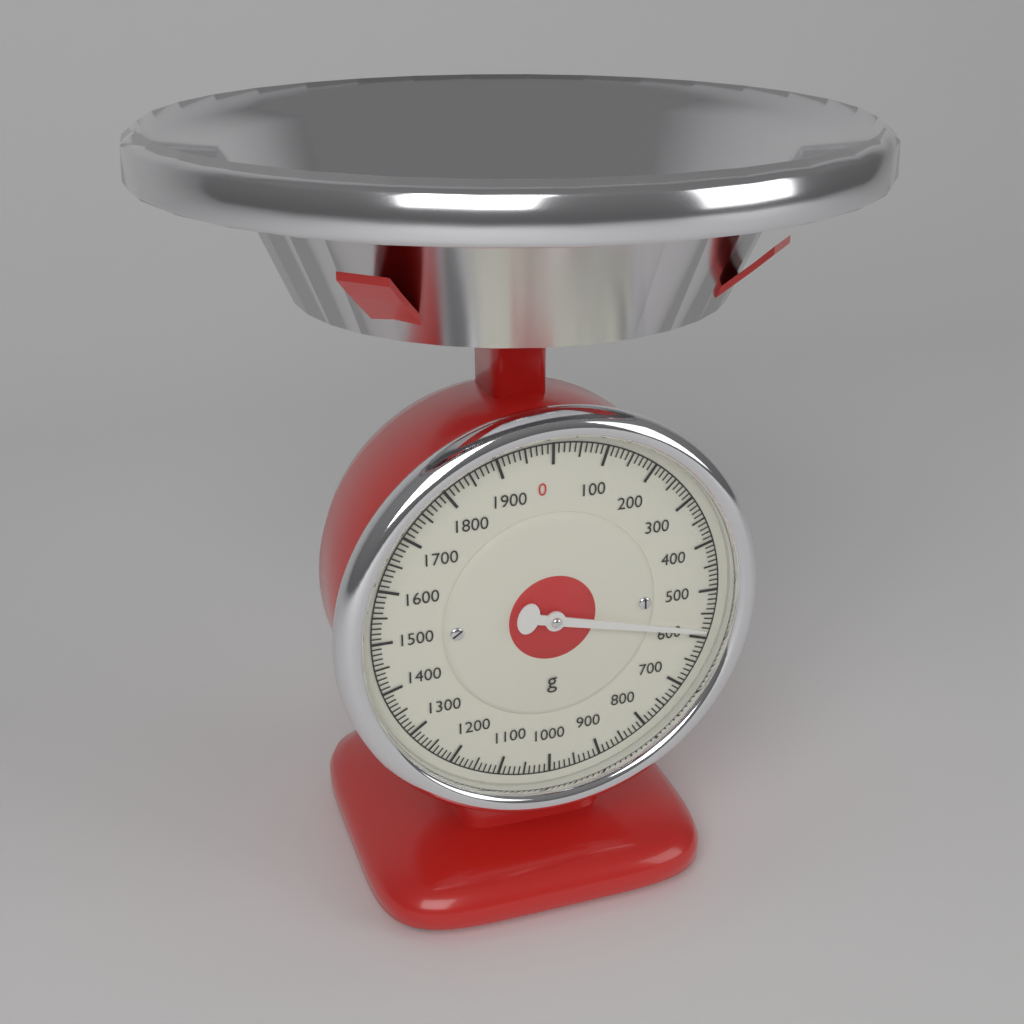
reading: 580 g
